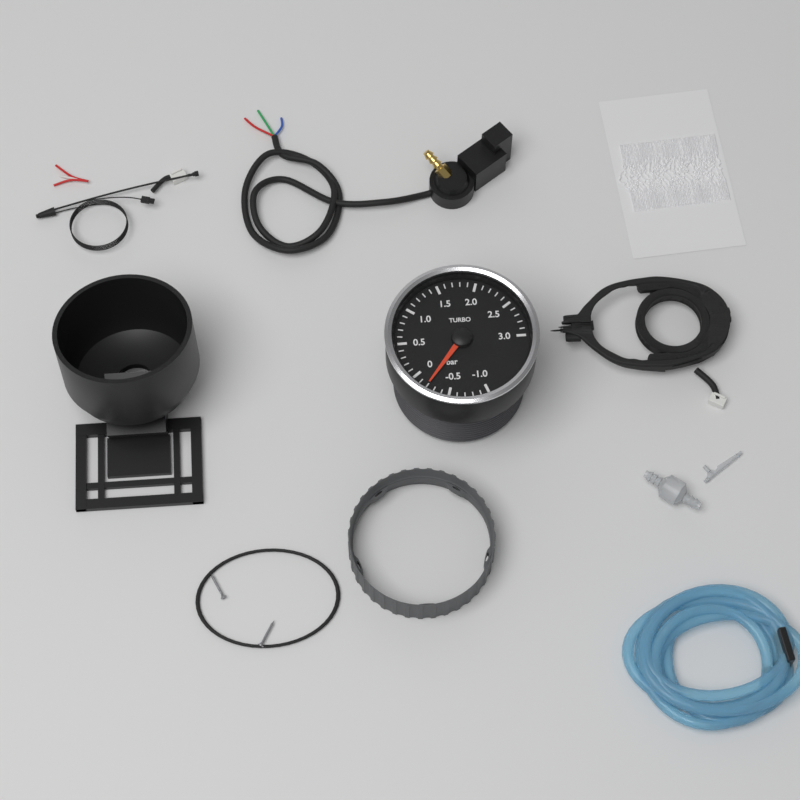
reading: -0.2 bar
